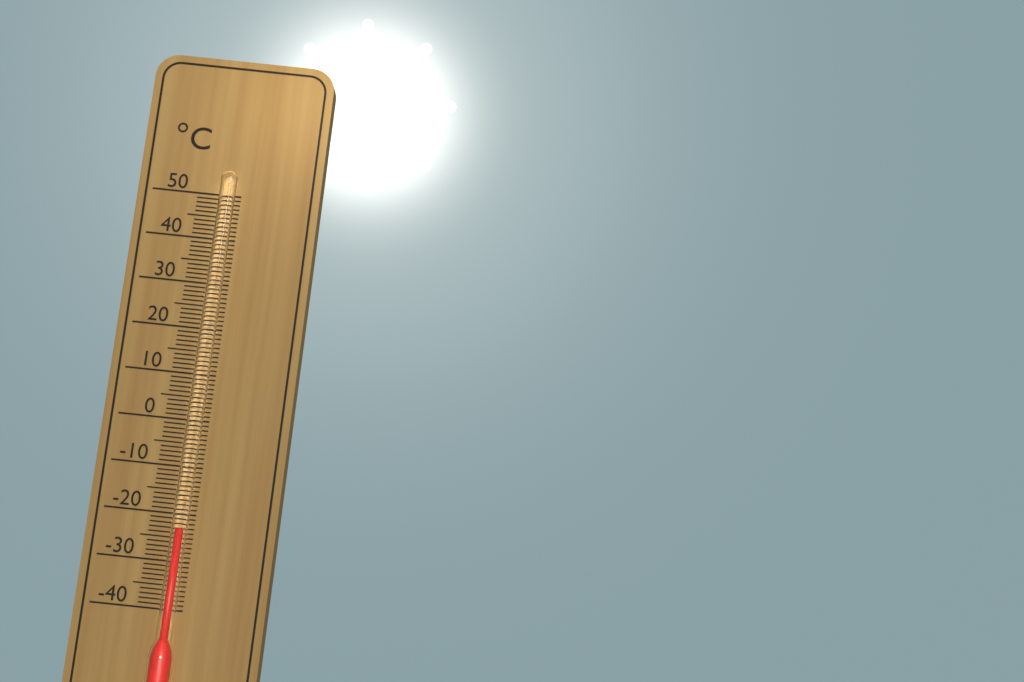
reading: -23 °C
